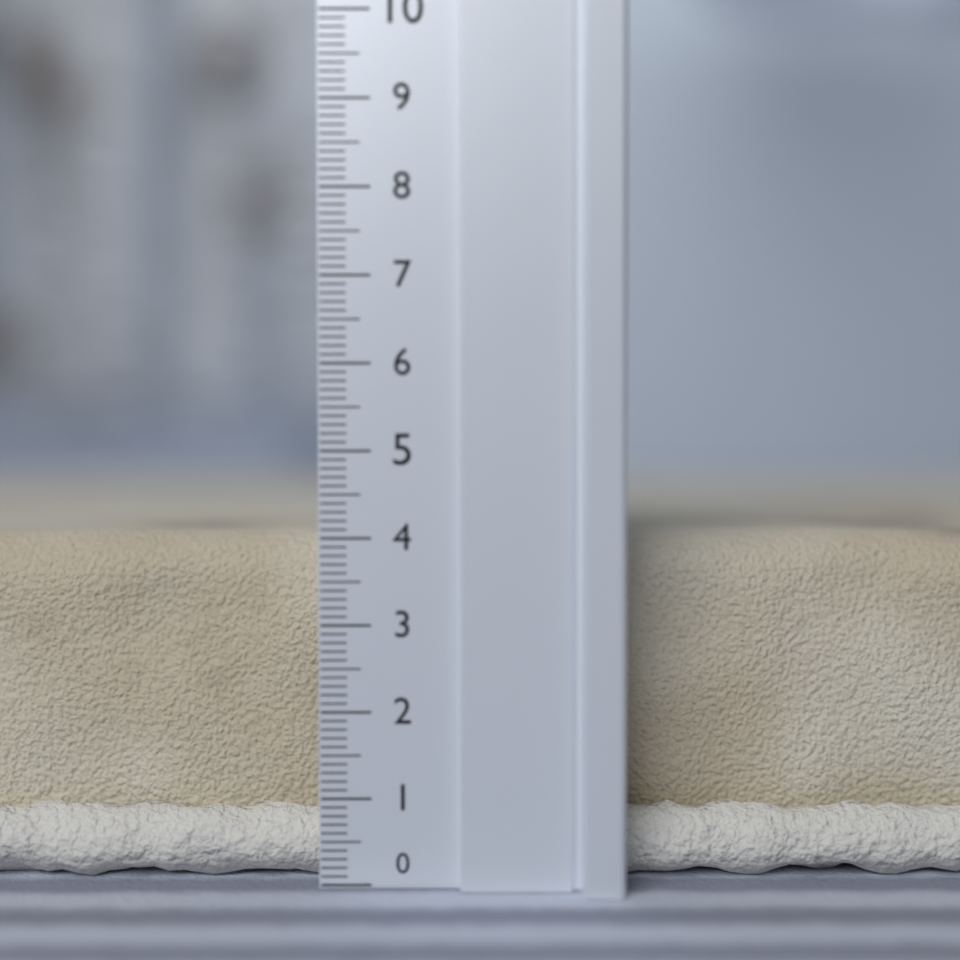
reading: 4.0 (no unit)
